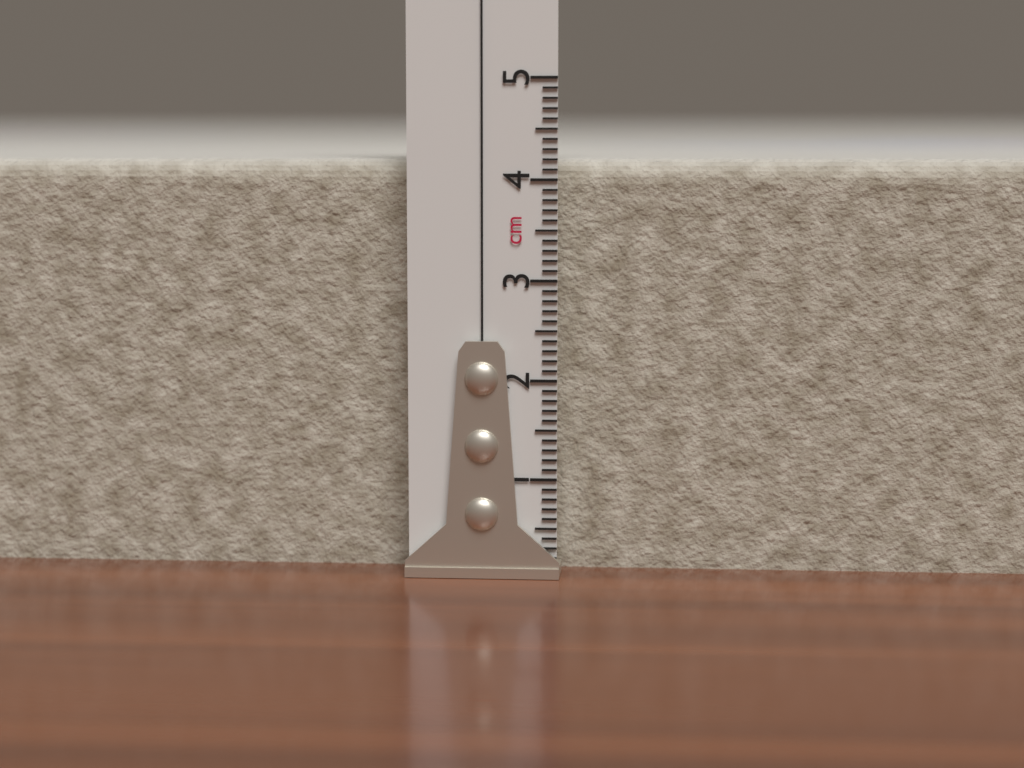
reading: 4.2 cm
